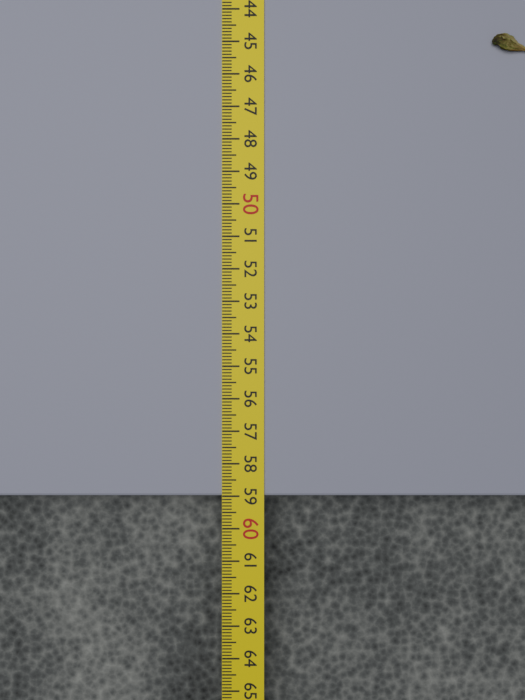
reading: 59.0 cm
